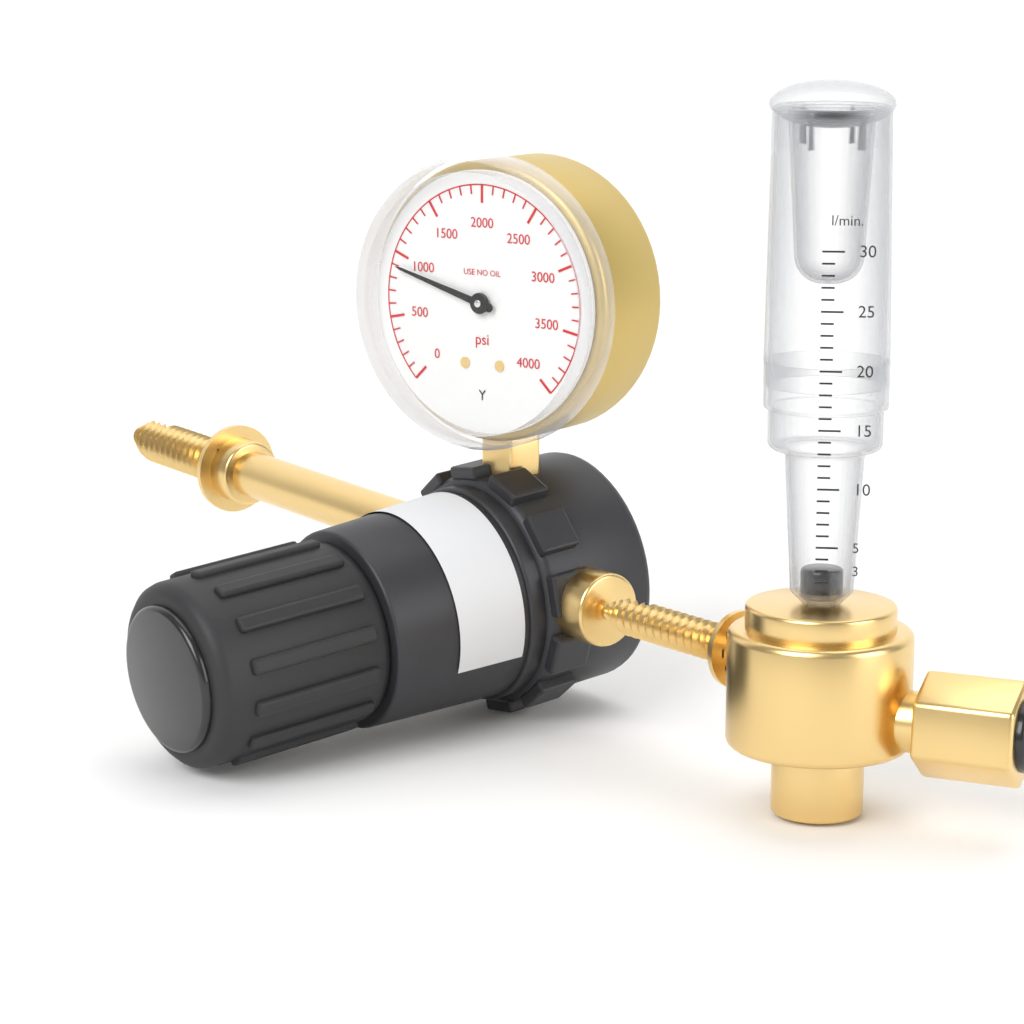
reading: 900 psi
